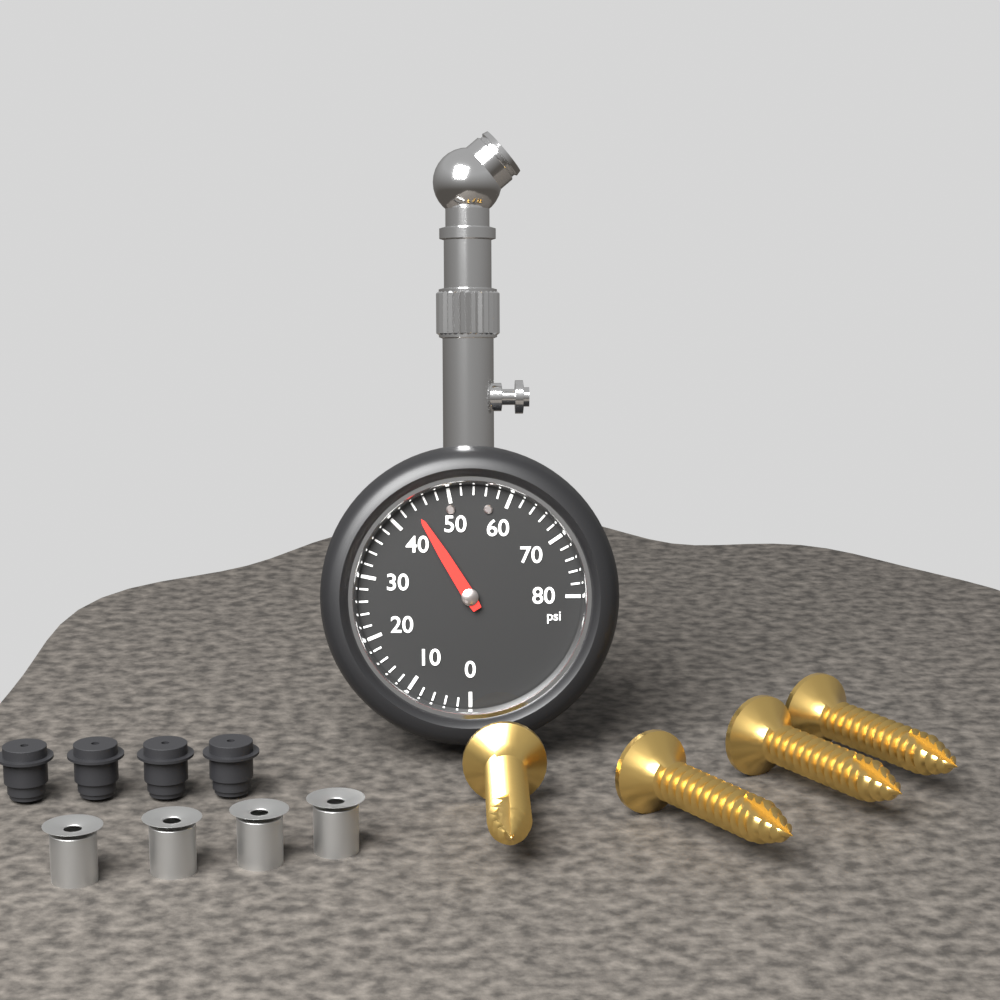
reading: 44 psi
